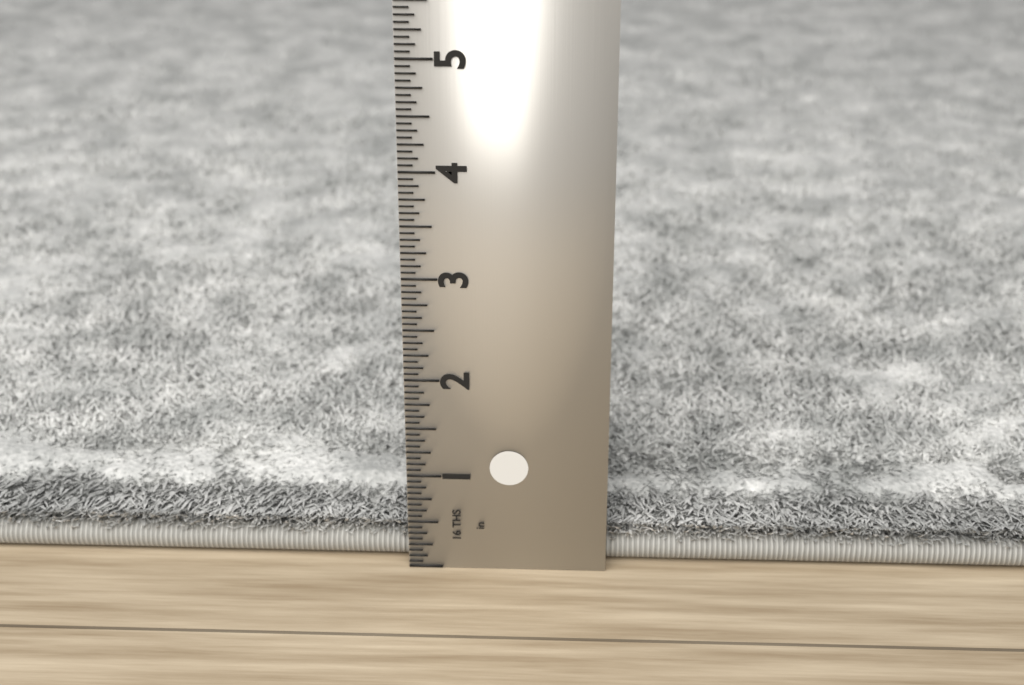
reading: 0.6250 in
